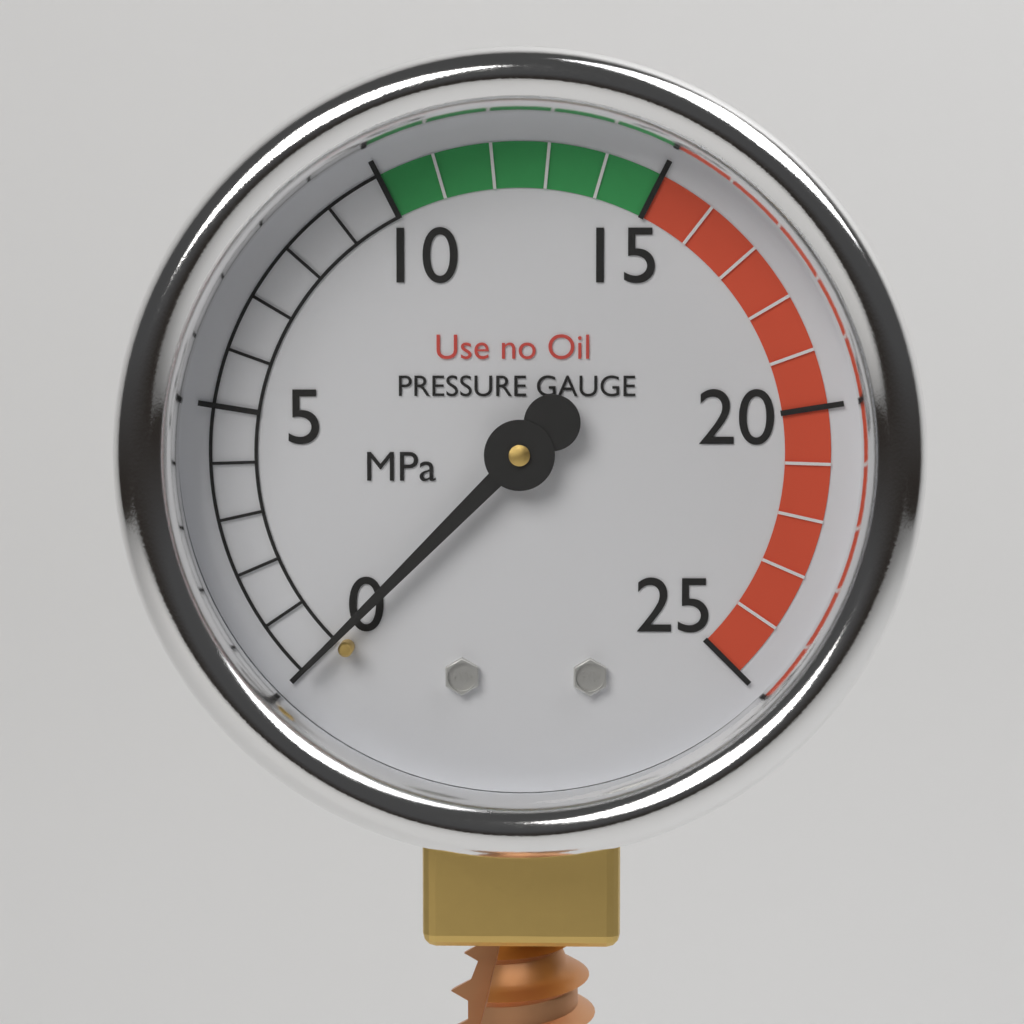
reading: 0 MPa
